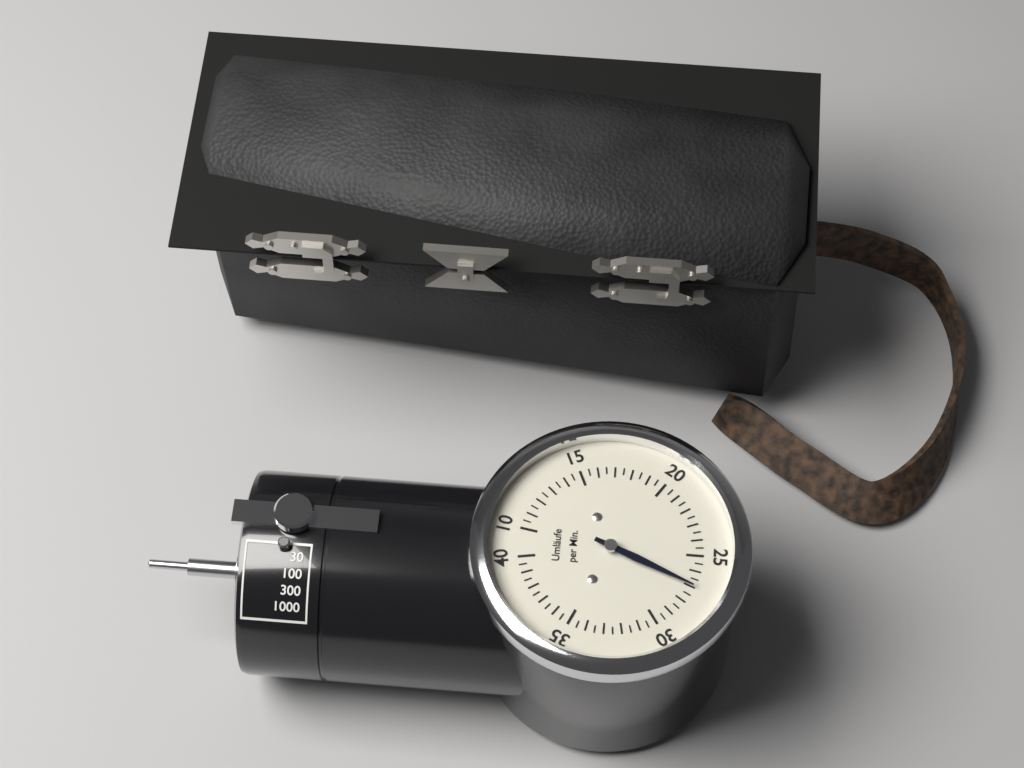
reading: 27.0 Umläufe per Min.
